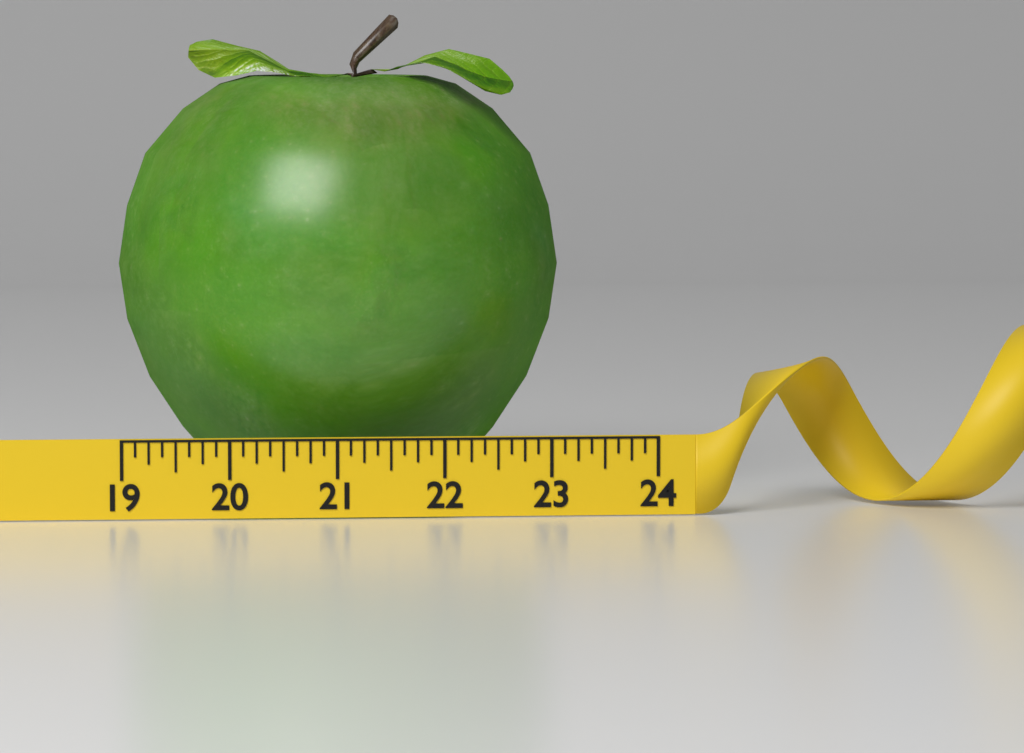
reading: 23.250 (no unit)
